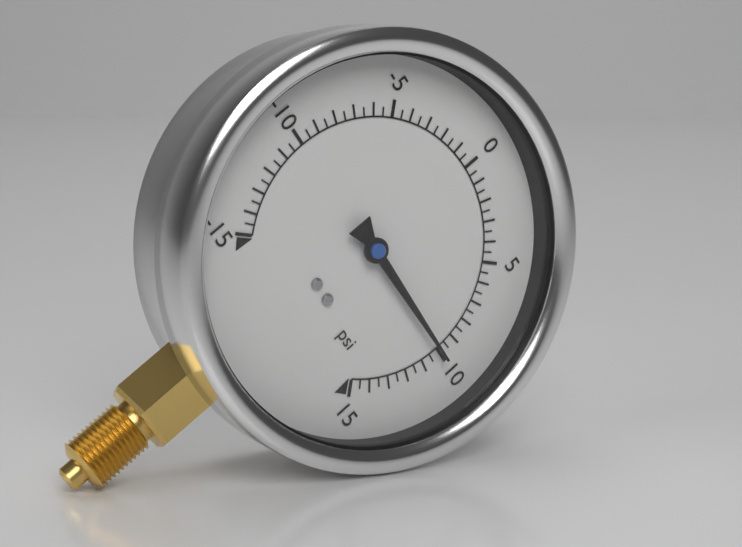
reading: 10.0 psi
